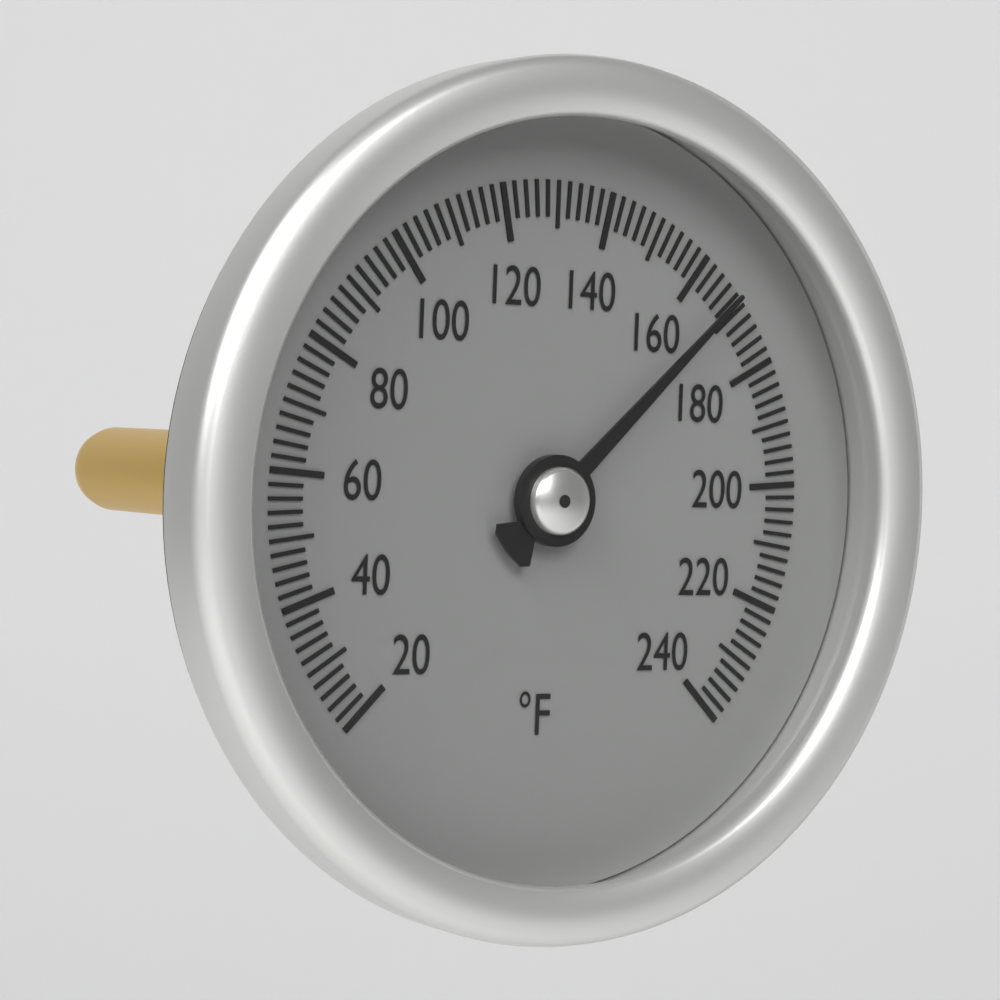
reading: 168 °F
